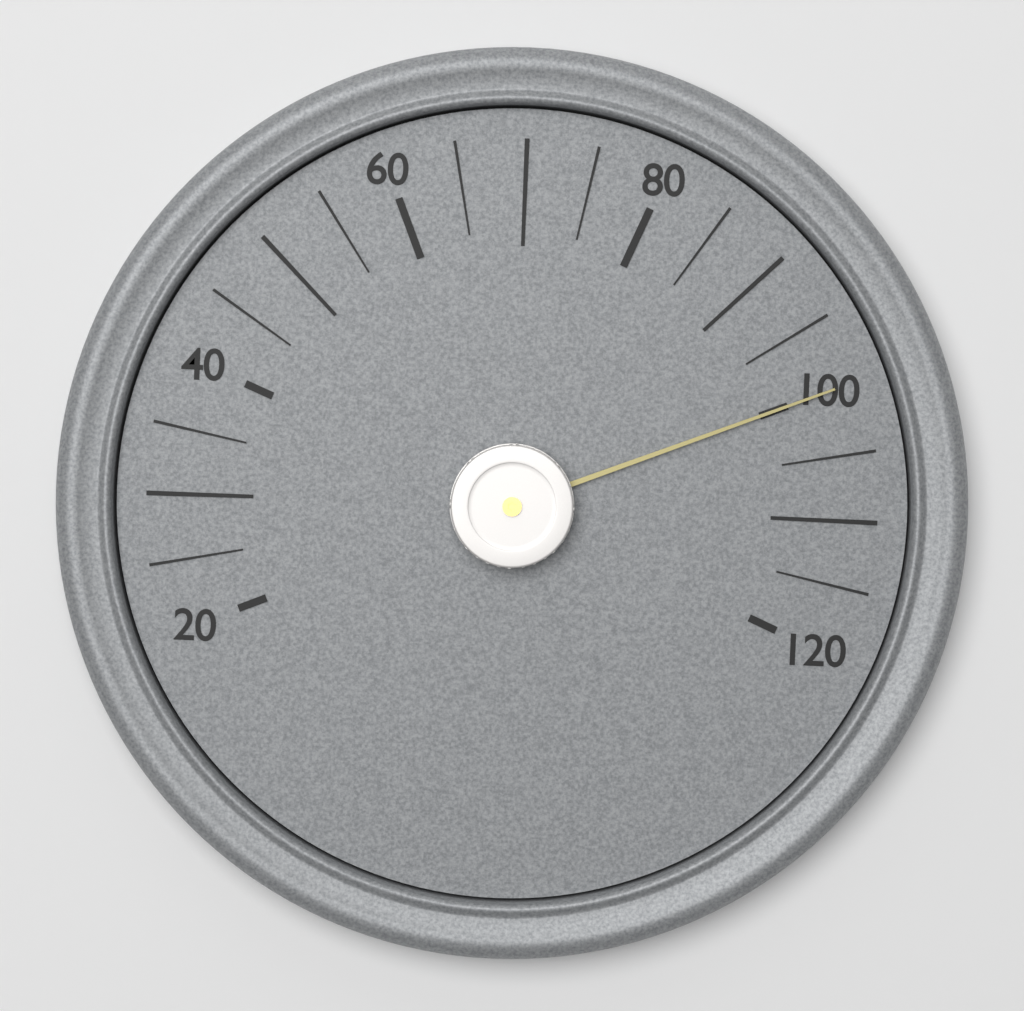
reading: 100 (no unit)
